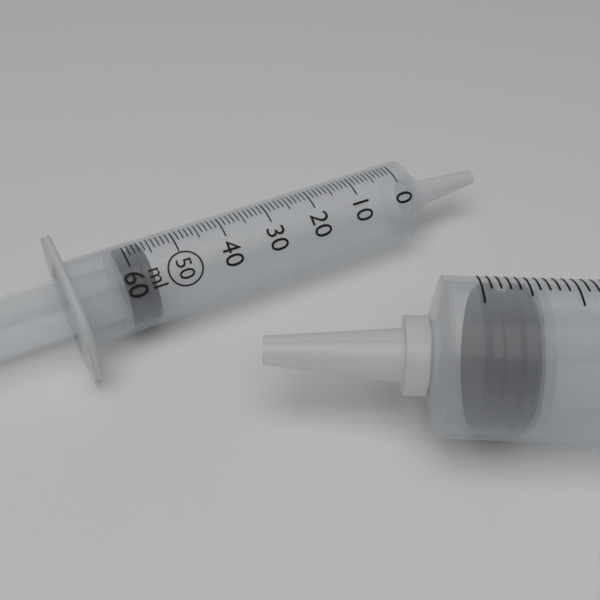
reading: 56 ml
